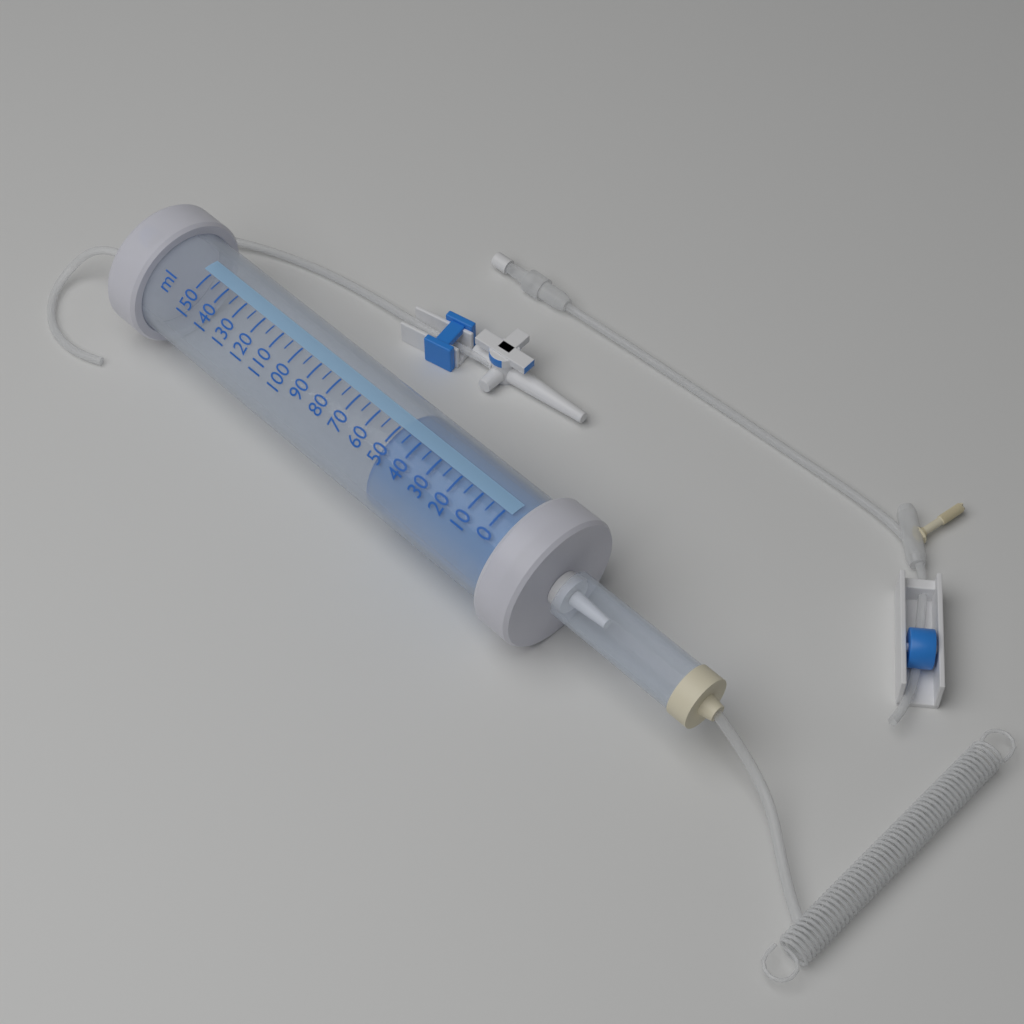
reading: 50 ml
